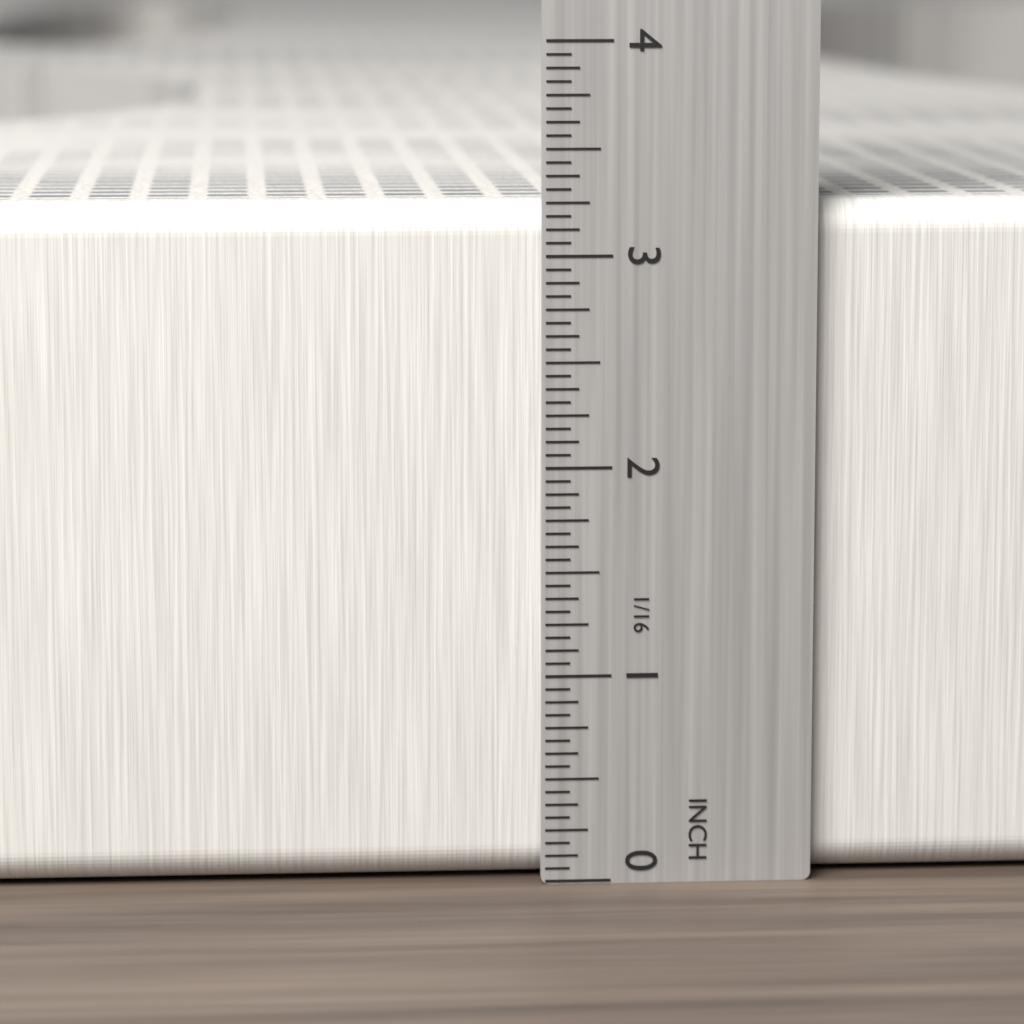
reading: 3.2500 in
